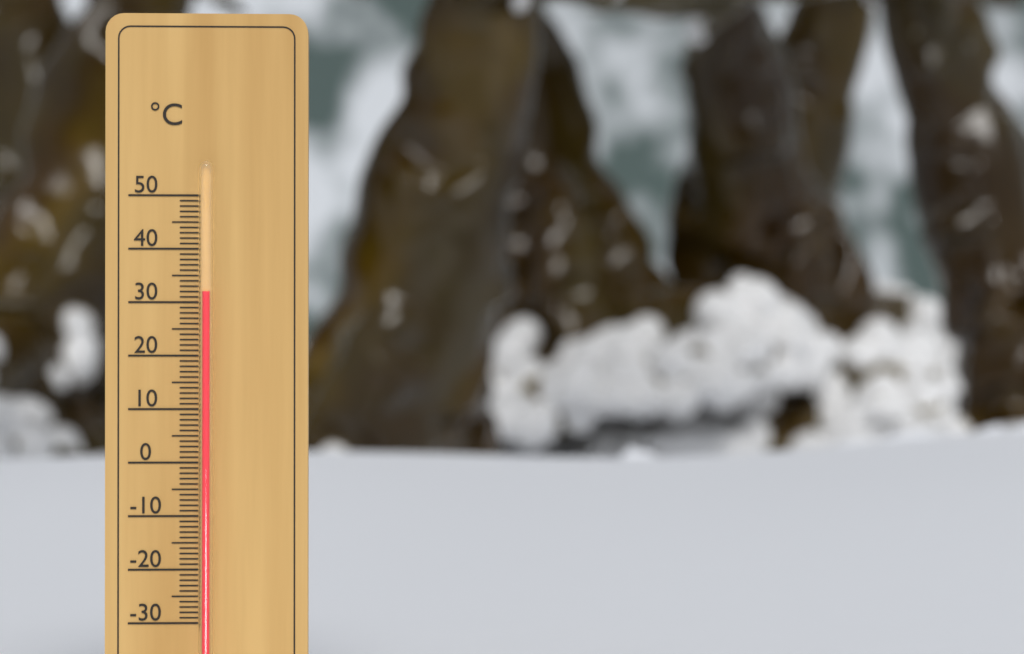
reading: 32 °C
